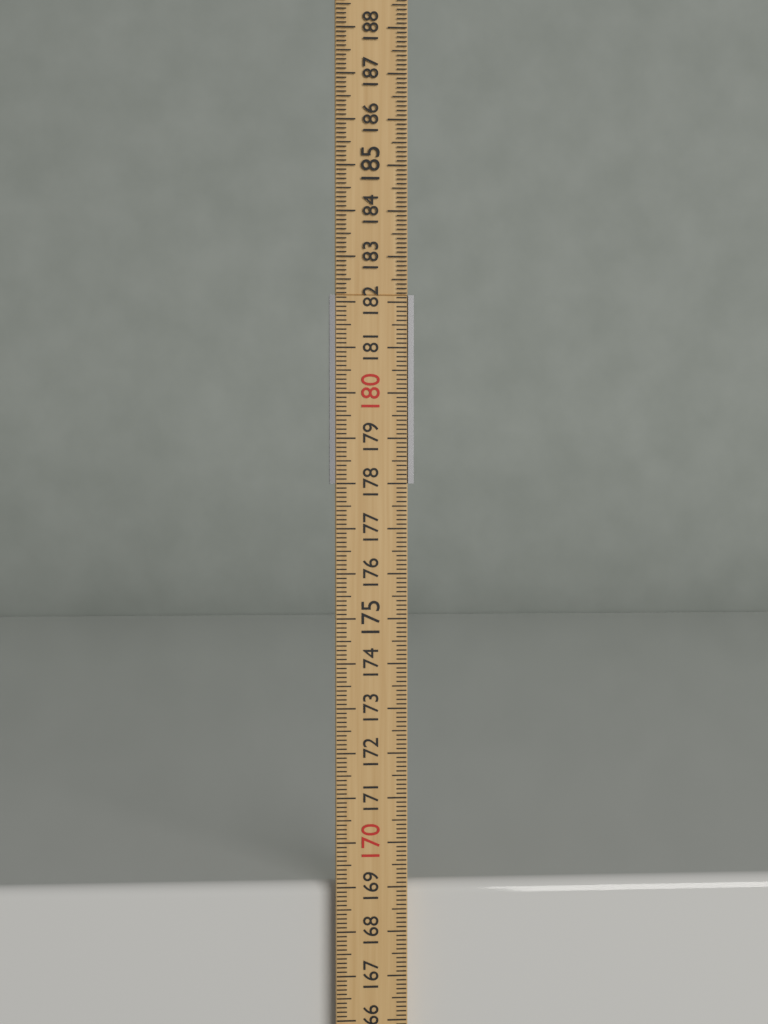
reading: 169.0 cm
